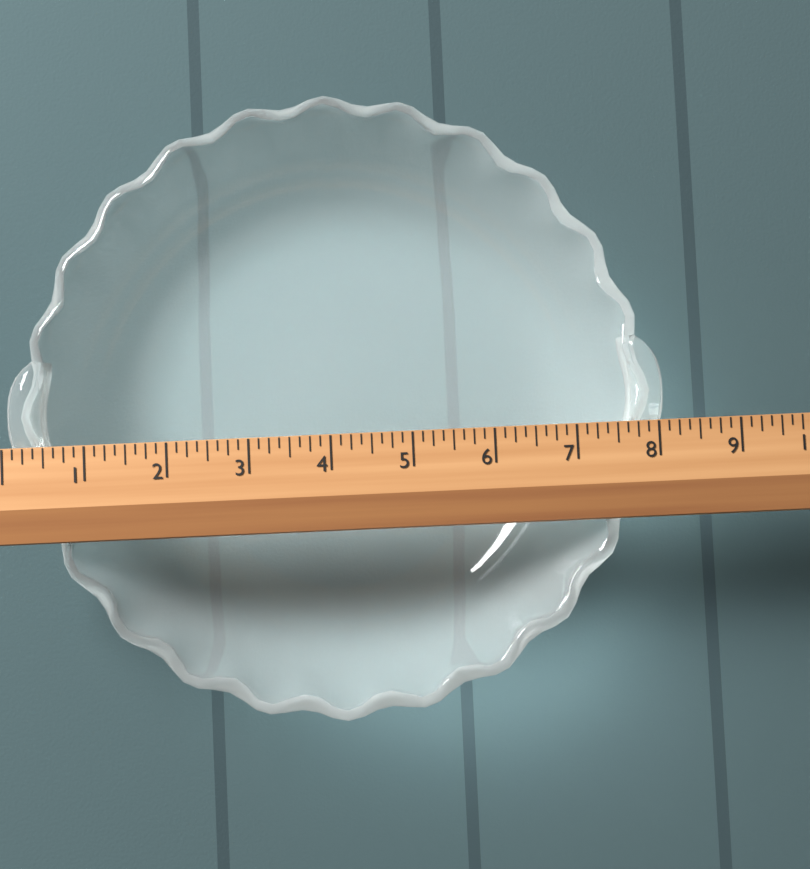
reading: 8.125 (no unit)
